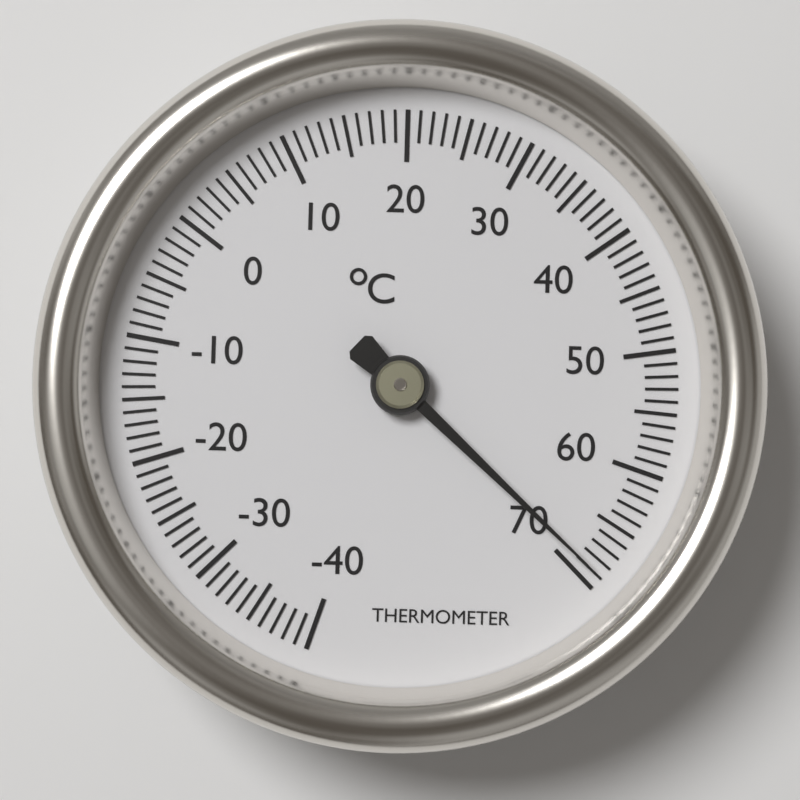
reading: 69 °C
